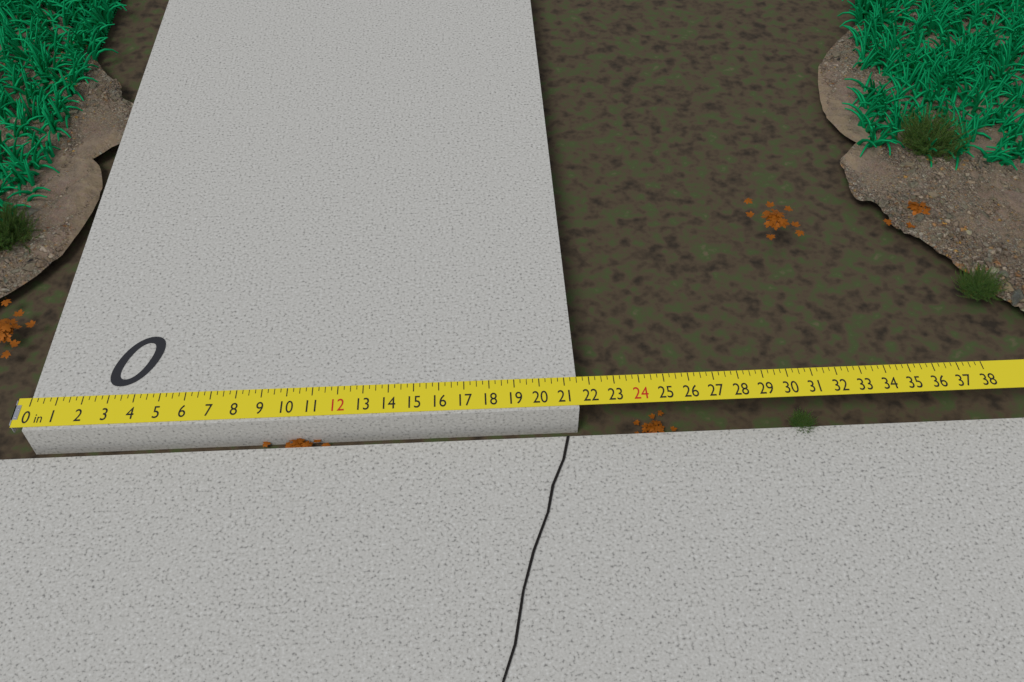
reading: 21.50 in
